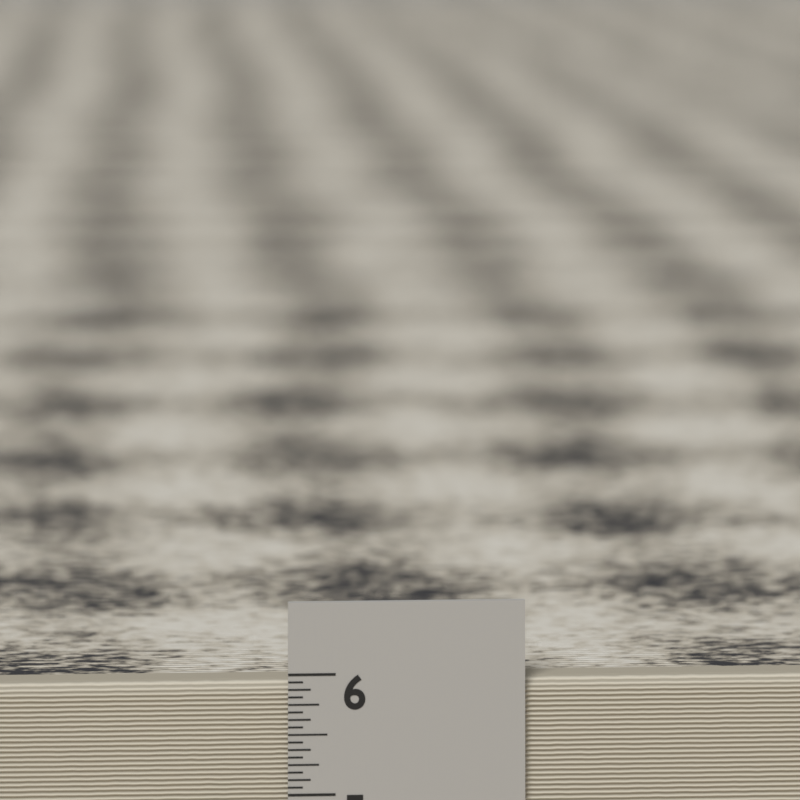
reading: 5.9375 in
